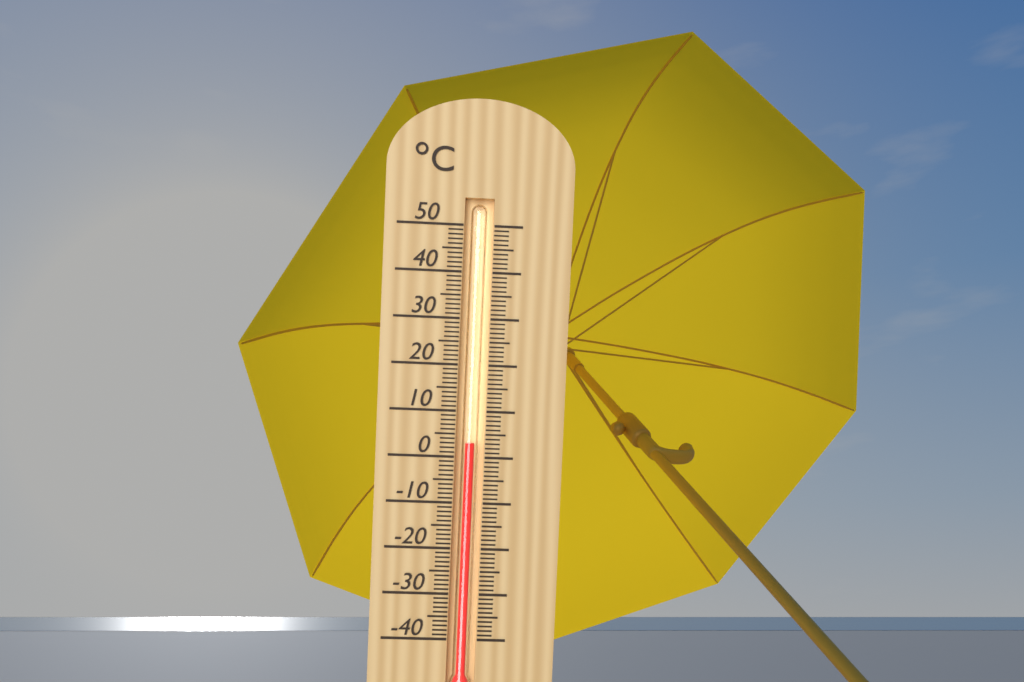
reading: 3 °C
